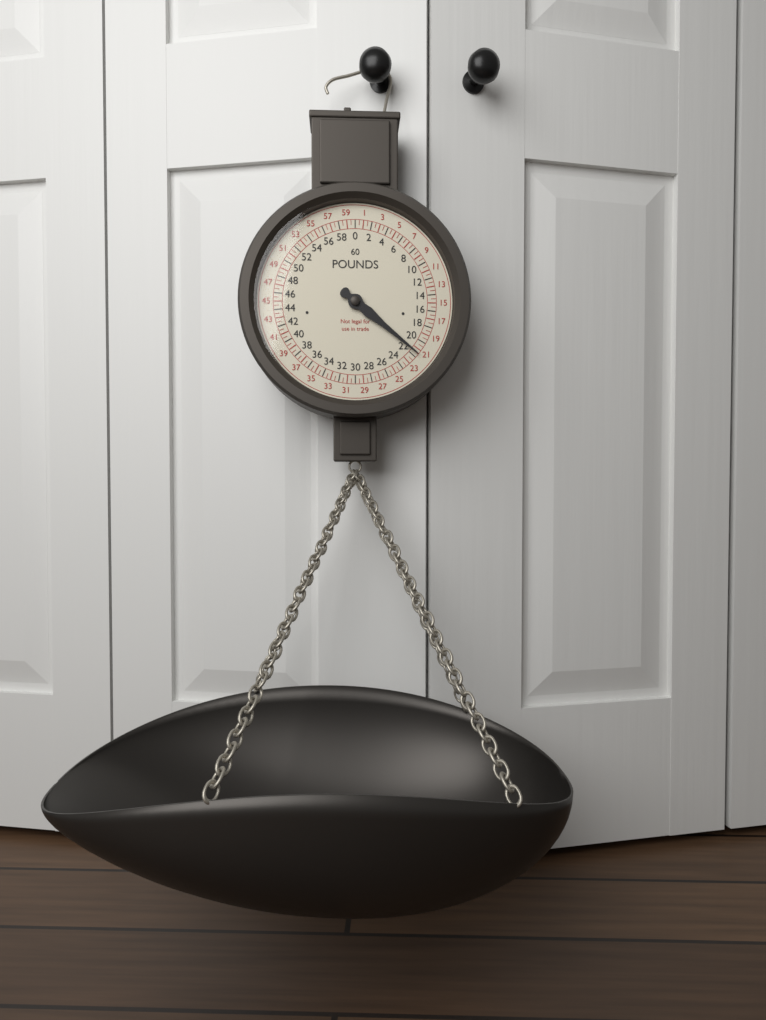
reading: 21.5 lb
